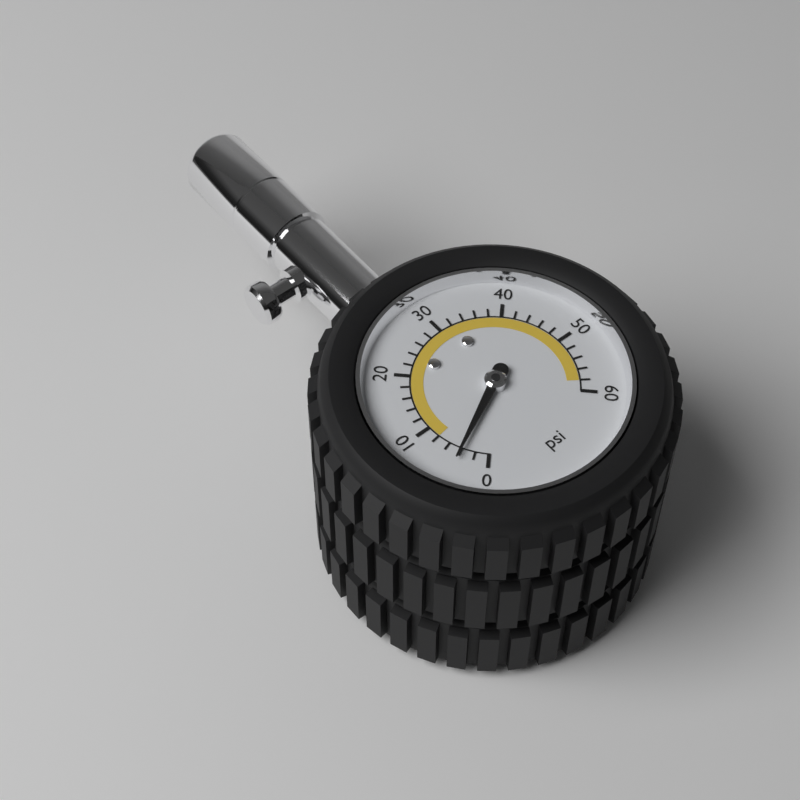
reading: 4 psi
